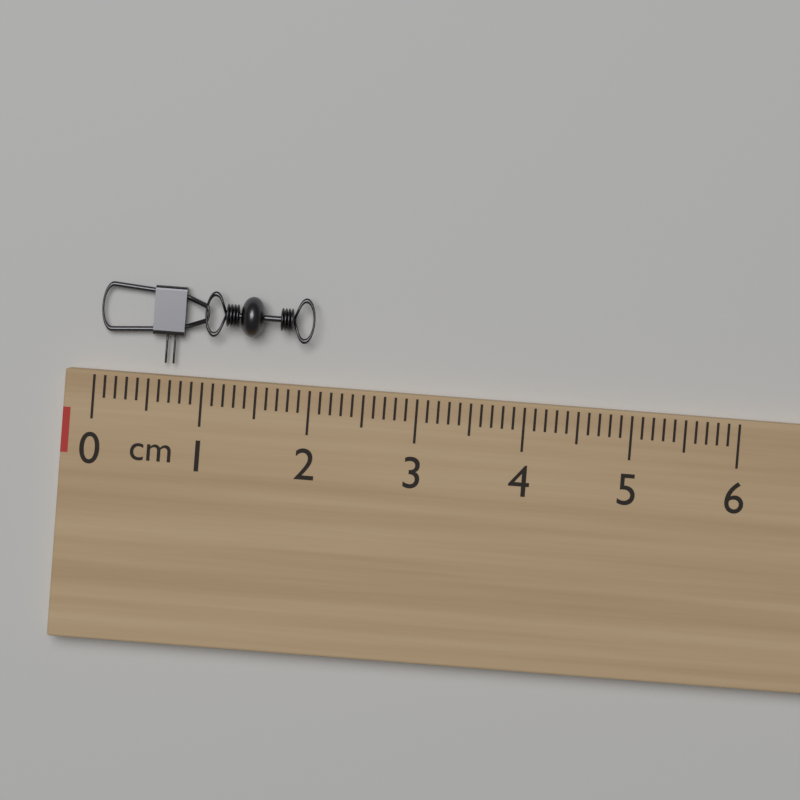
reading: 2.0 cm
